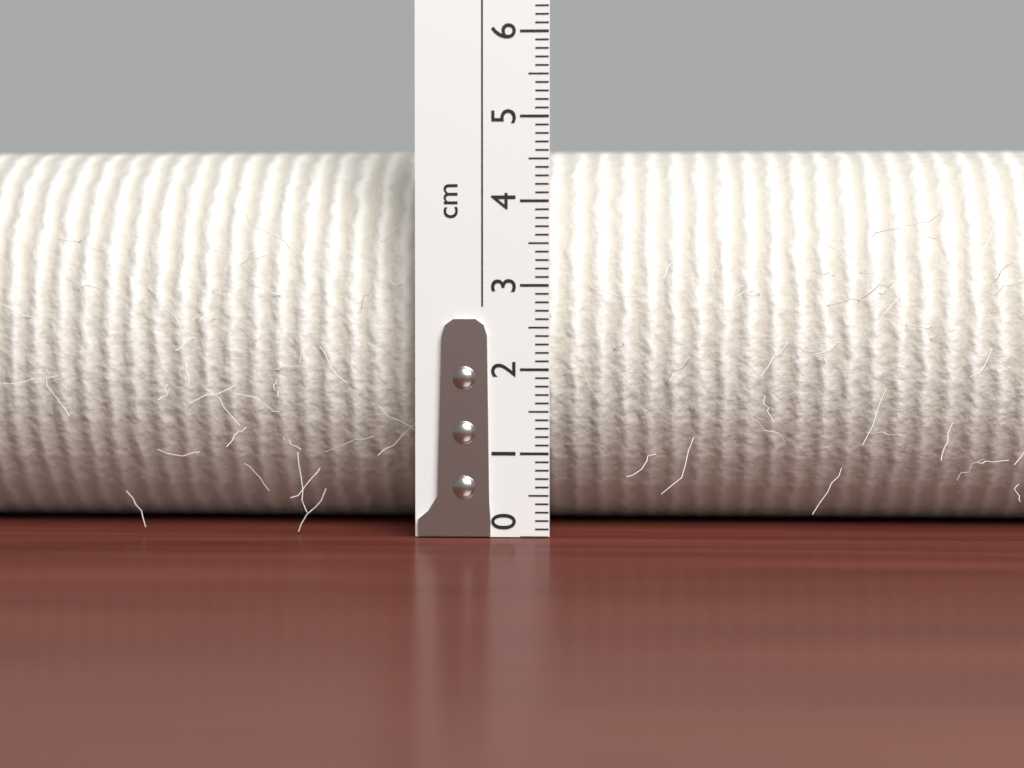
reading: 4.7 cm
